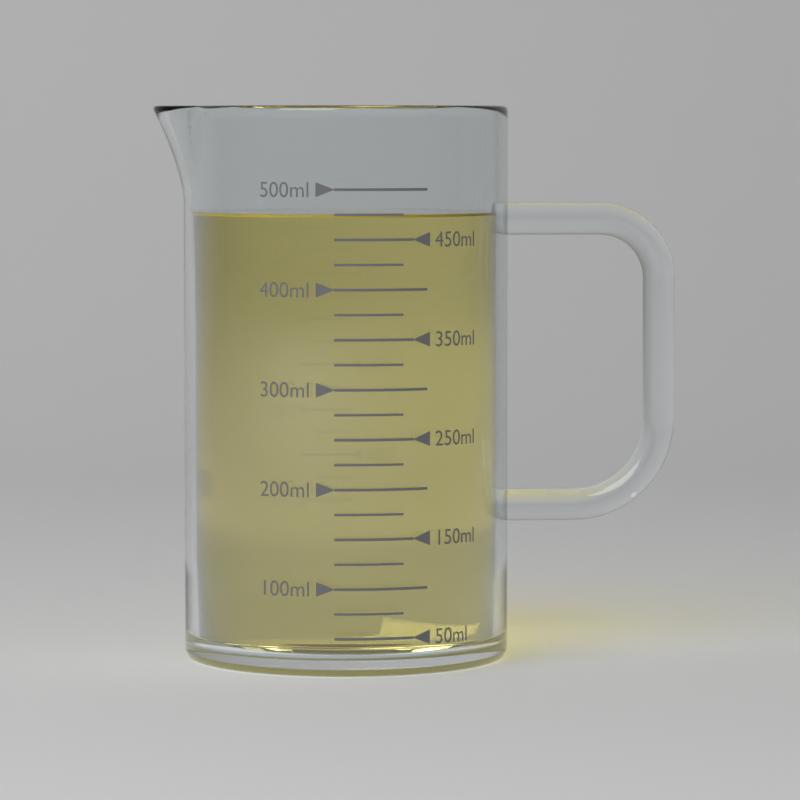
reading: 475 ml
